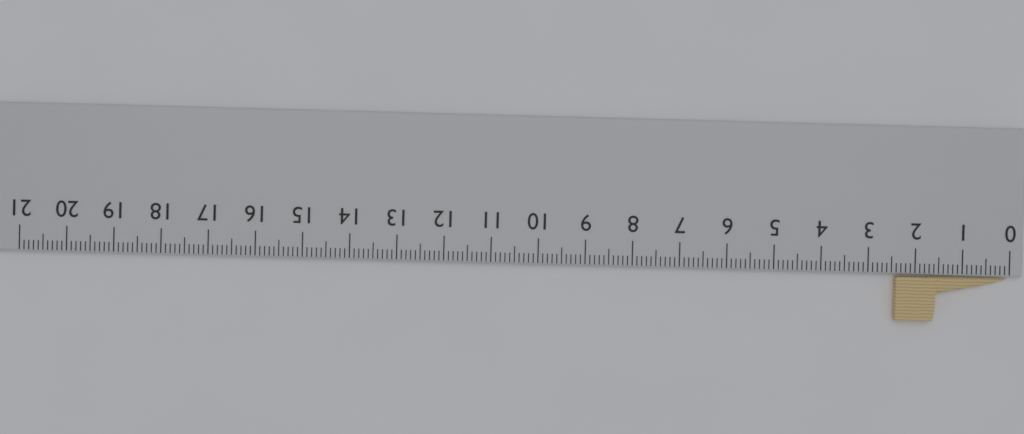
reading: 2.4 cm
